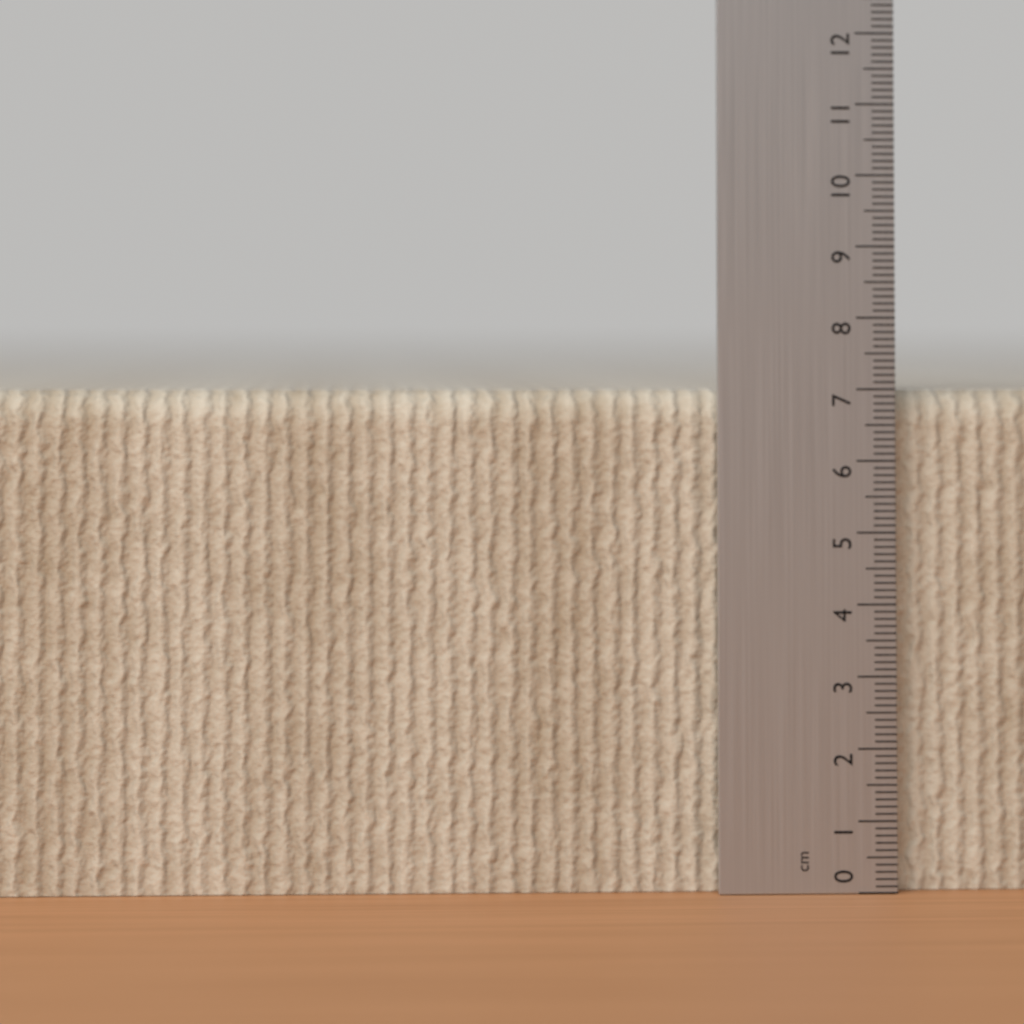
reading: 7.0 cm
